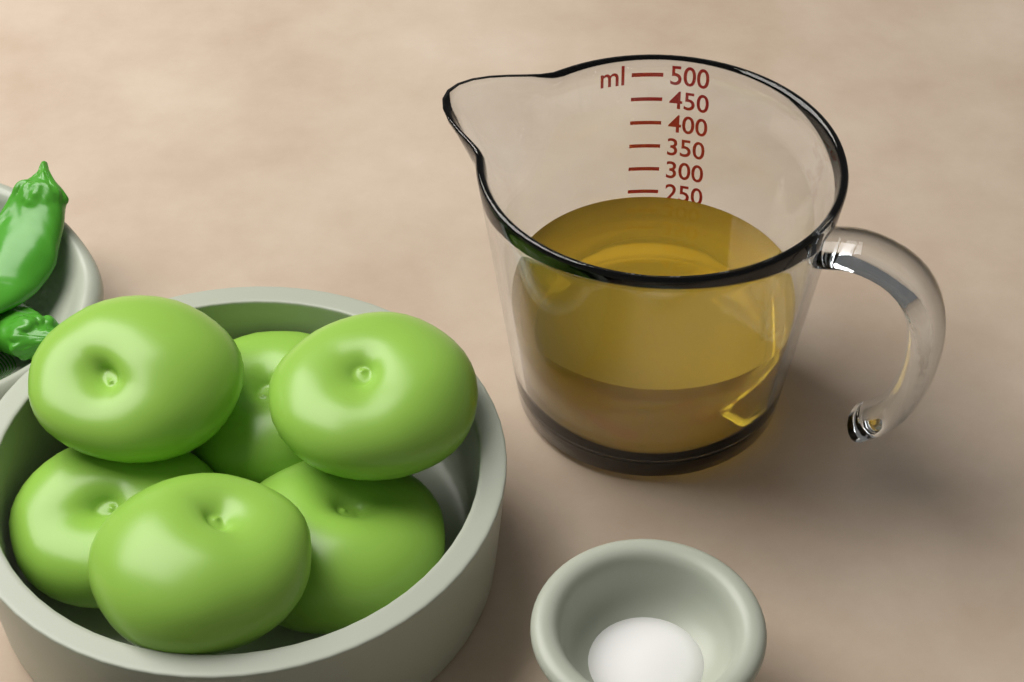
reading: 250 ml
